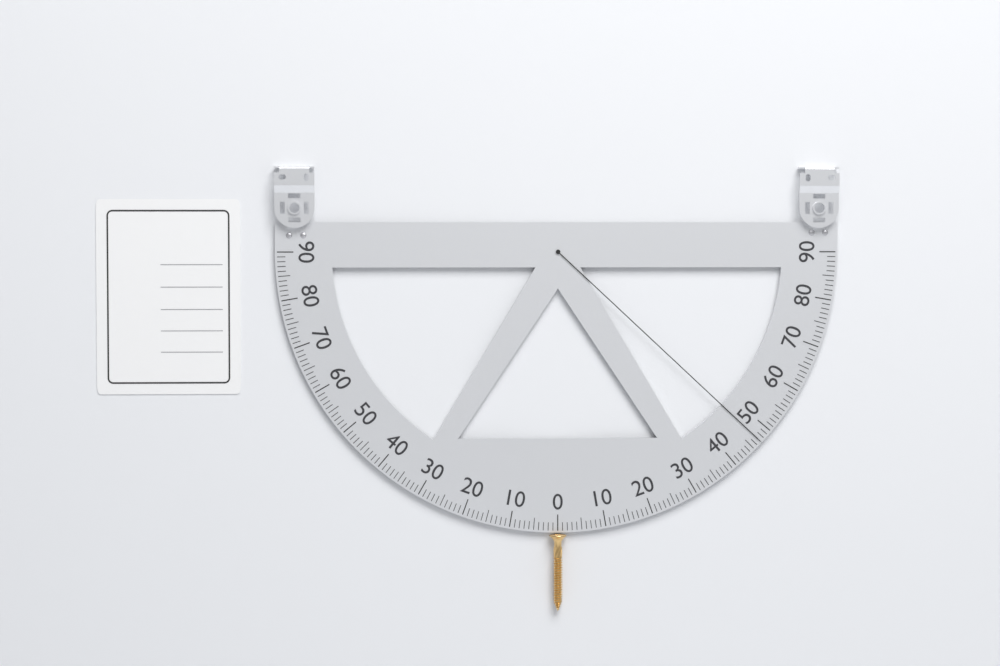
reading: 47 (no unit)
